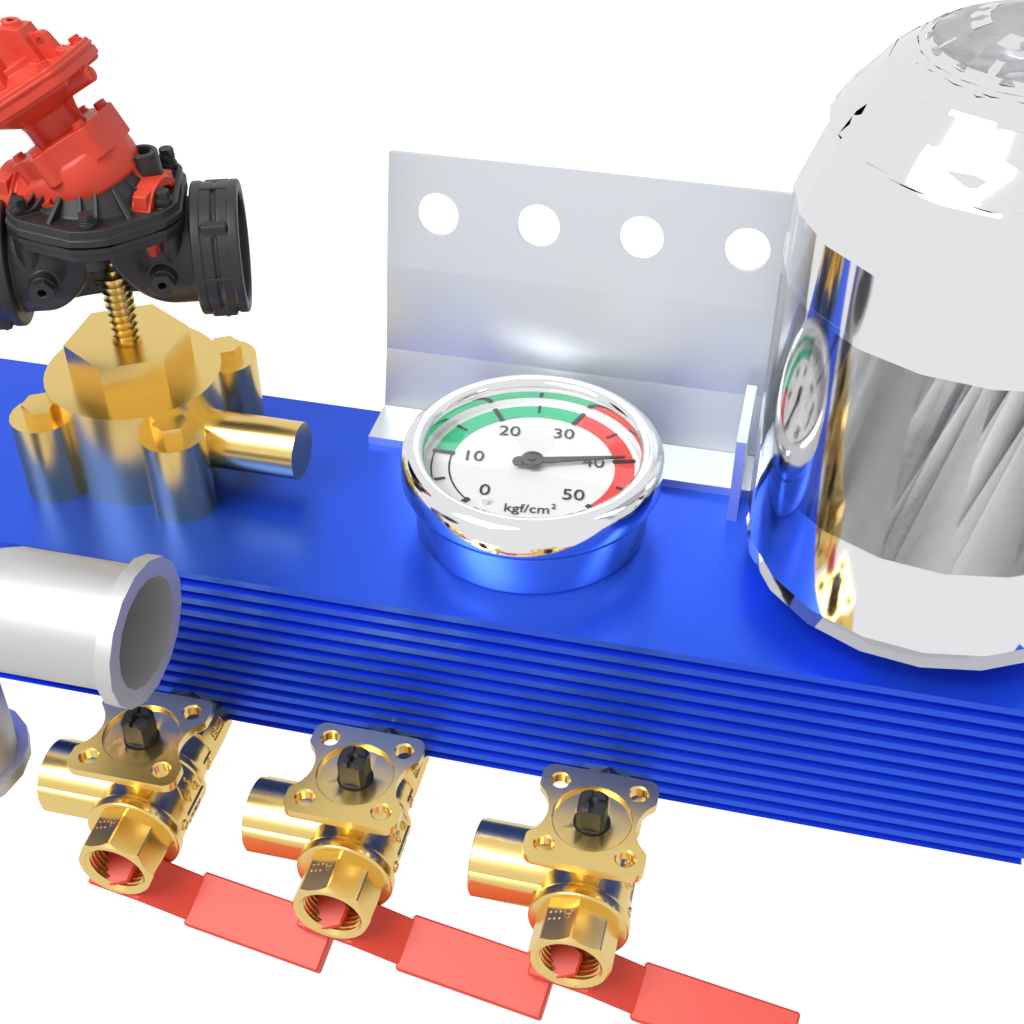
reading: 40 kgf/cm²
